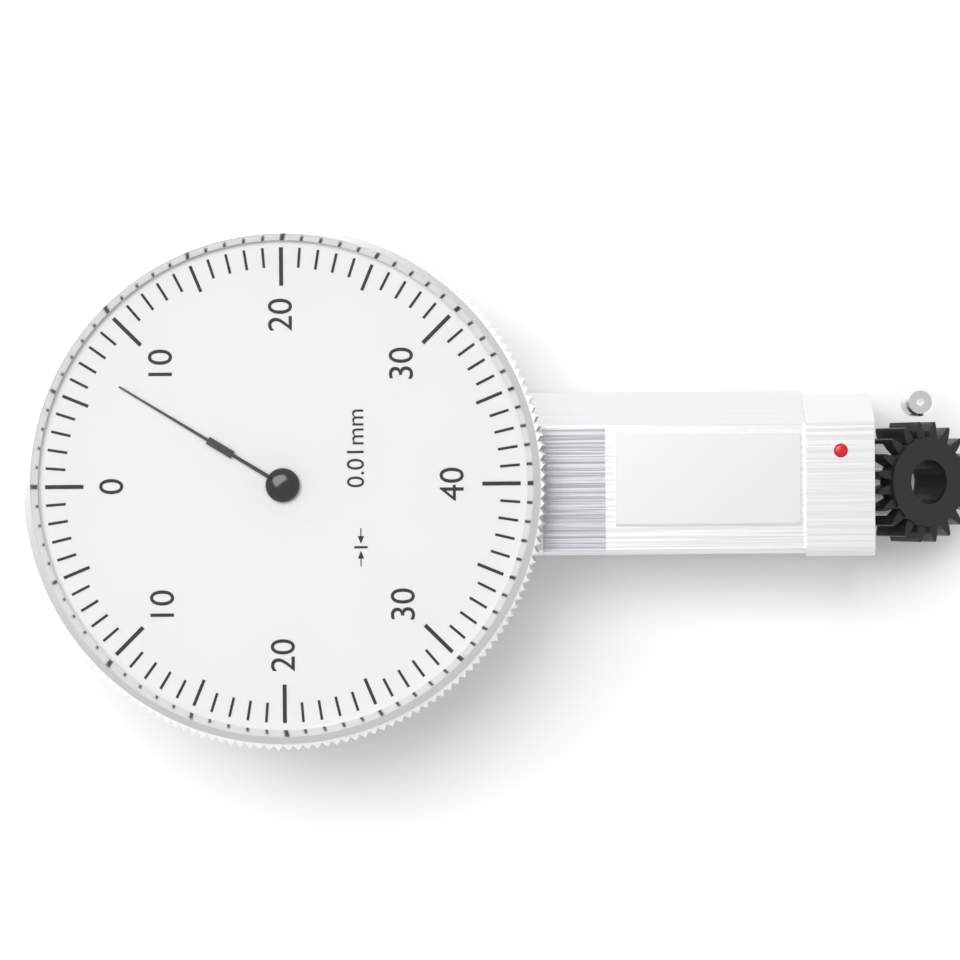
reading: 7 0.01mm
